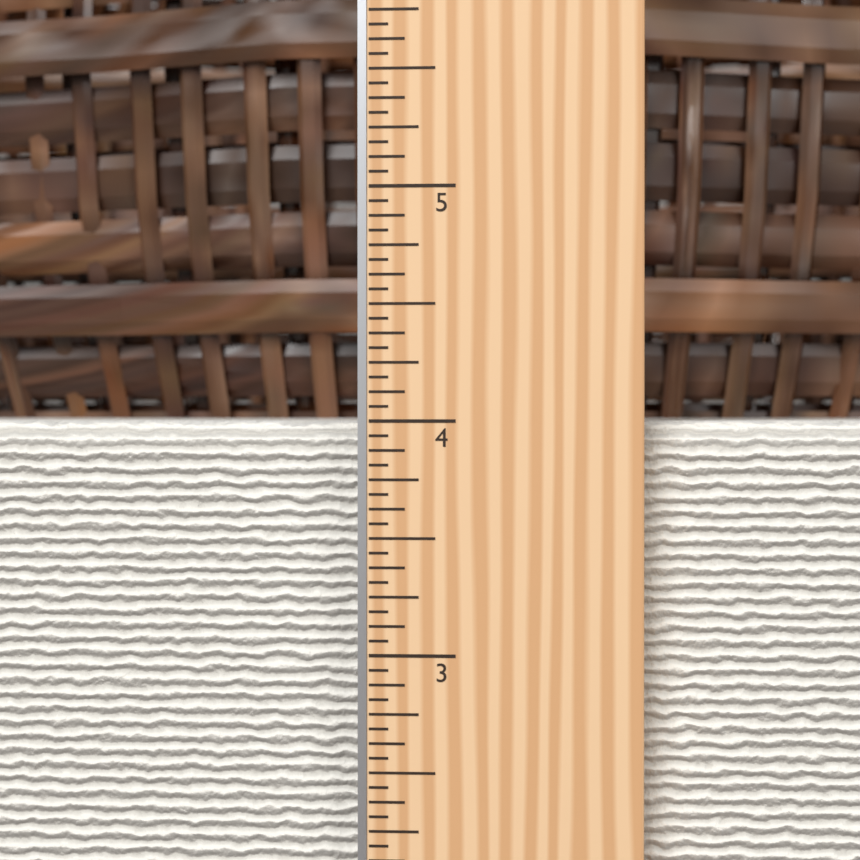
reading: 4.0000 in
